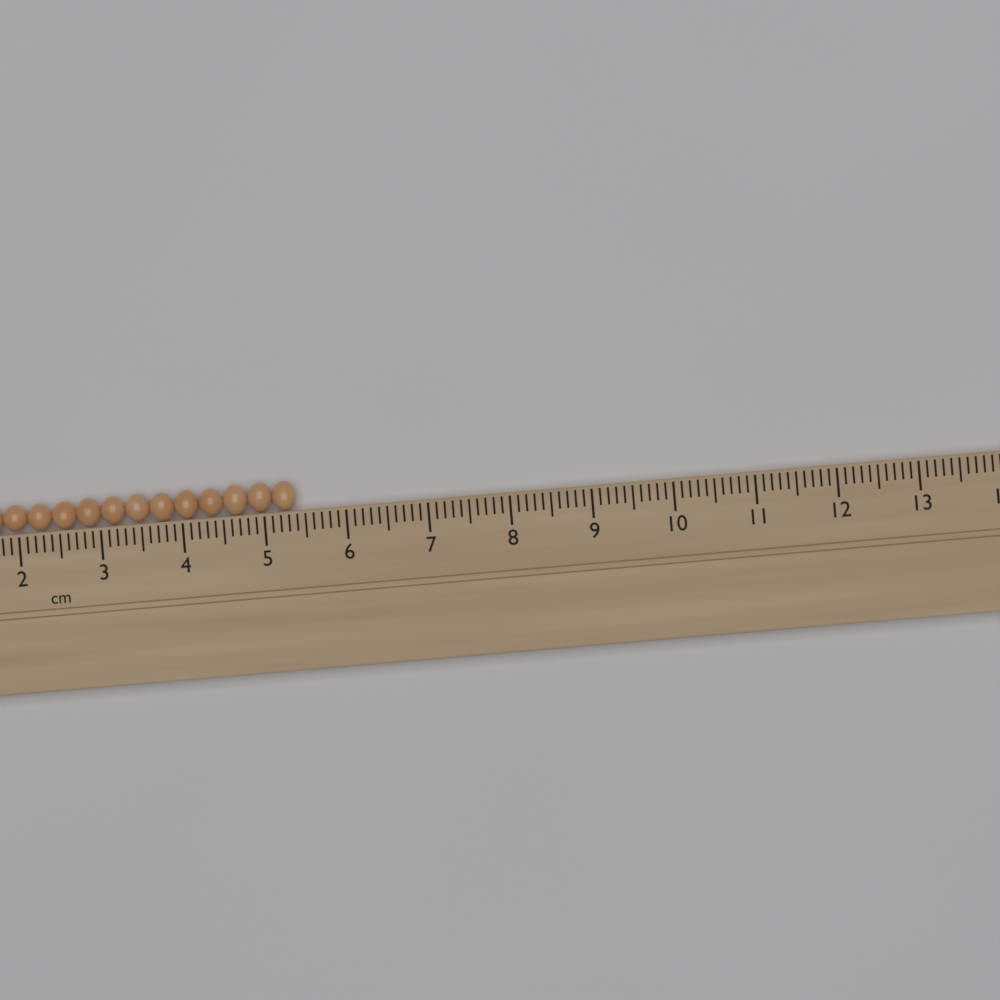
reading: 5.4 cm
